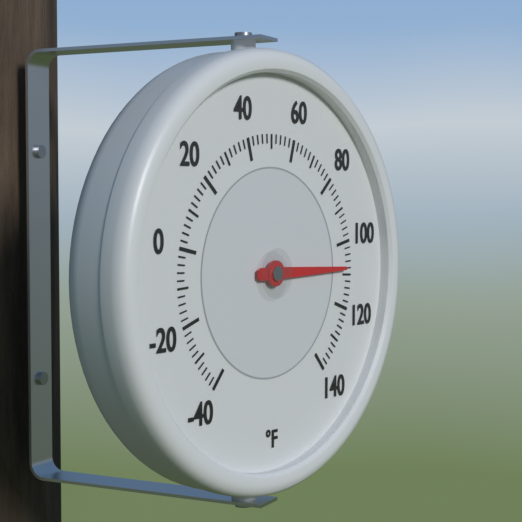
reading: 108 °F
